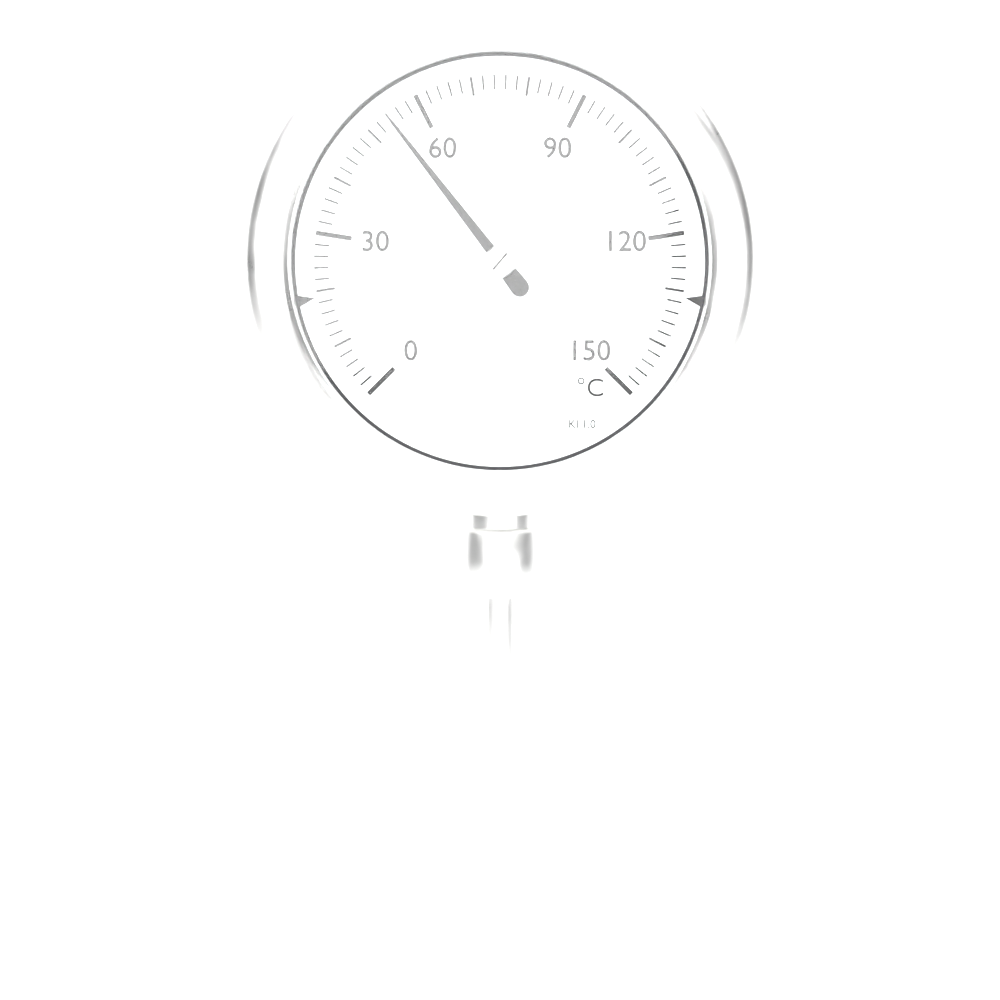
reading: 54 °C
